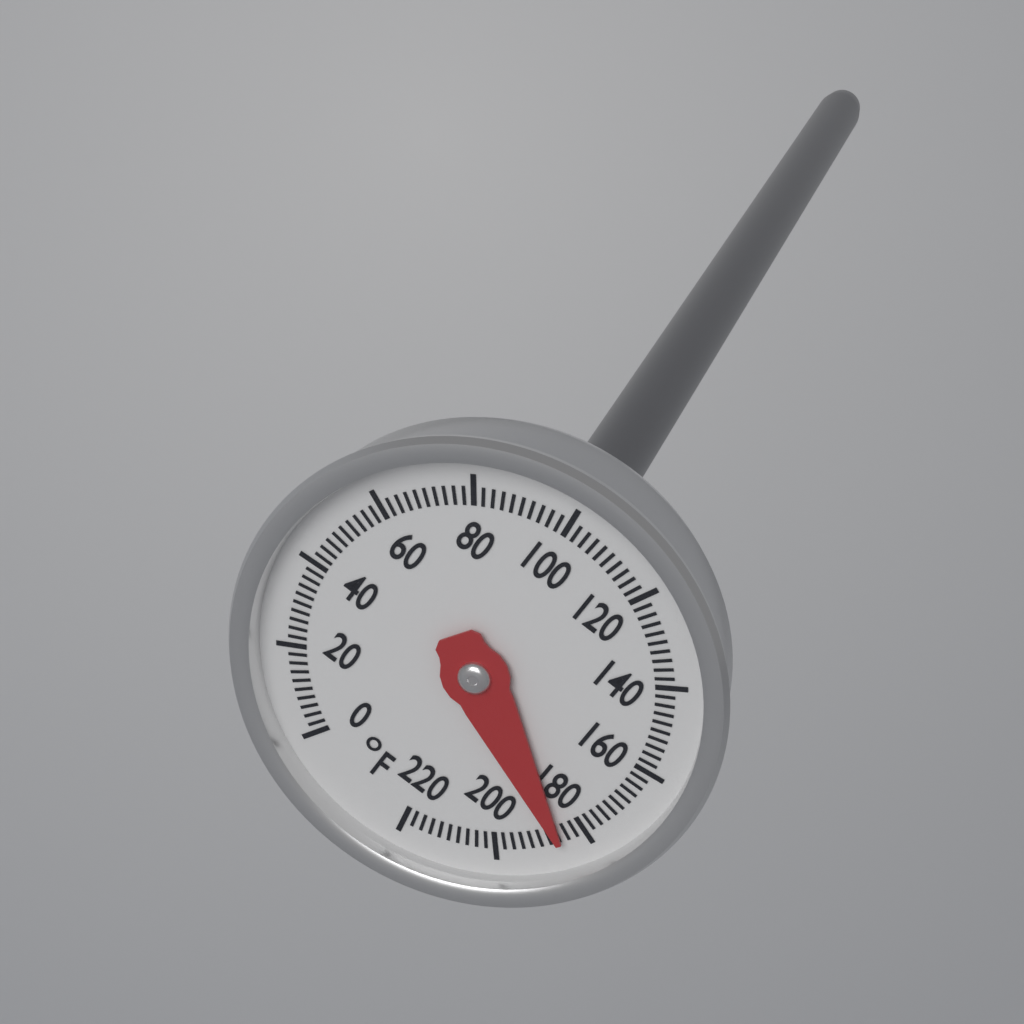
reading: 186 °F
